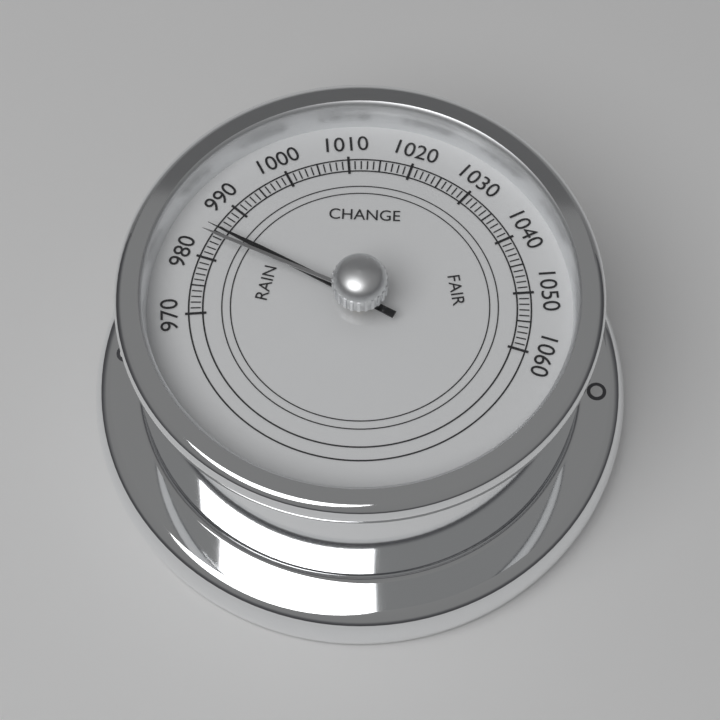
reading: 985 (no unit)
